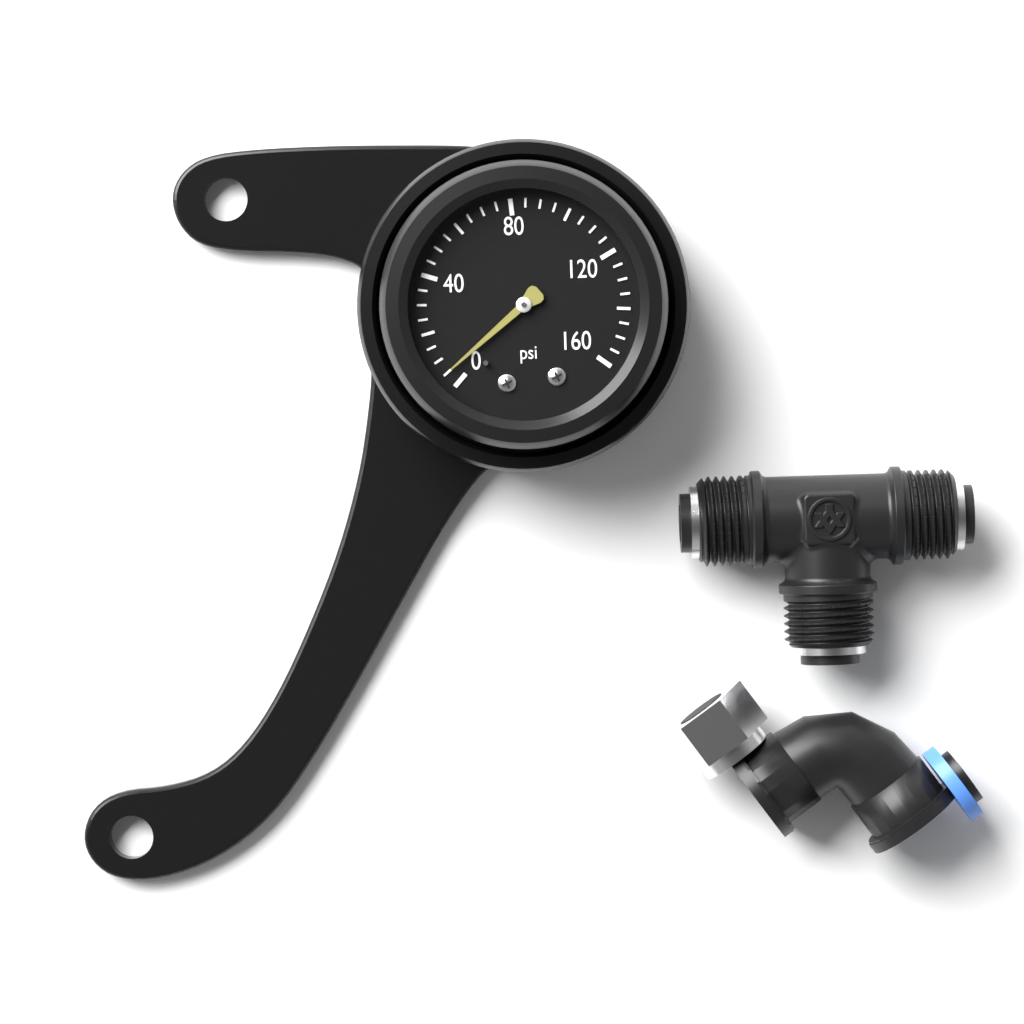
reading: 5 psi
